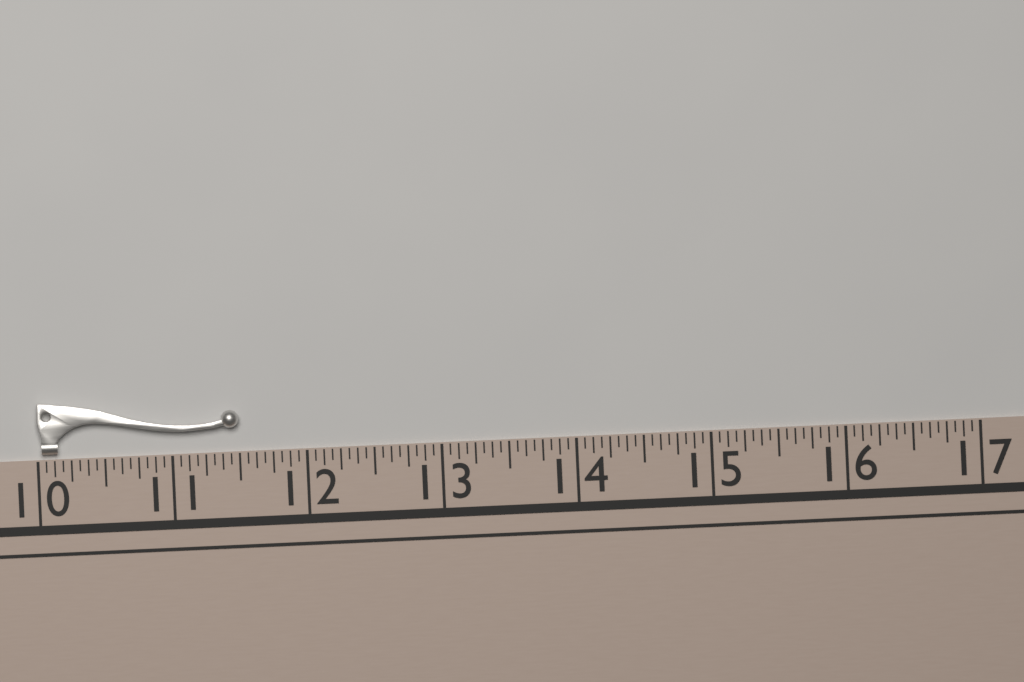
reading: 11.5000 (no unit)
